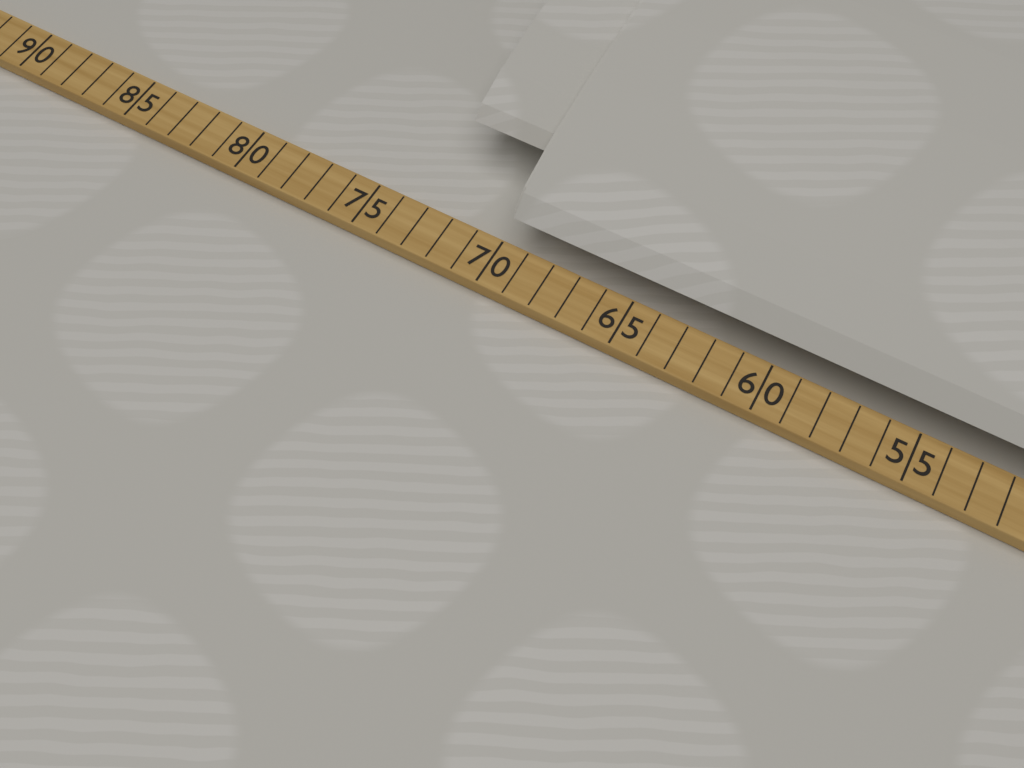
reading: 73 (no unit)
